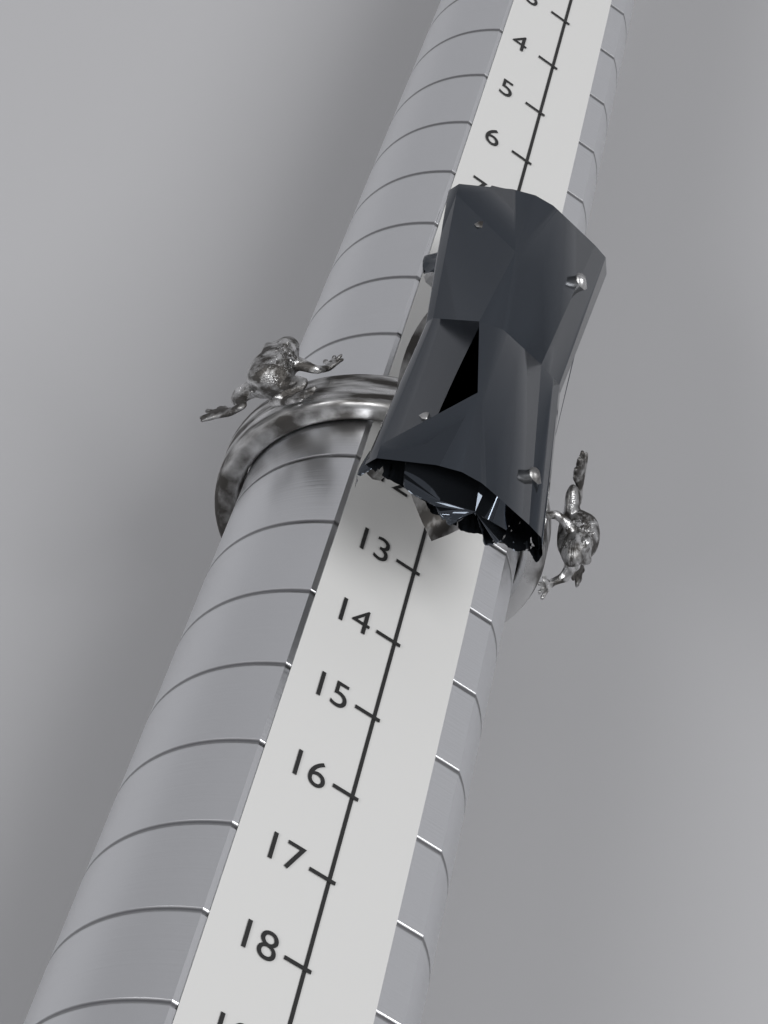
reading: 11.5 (no unit)
